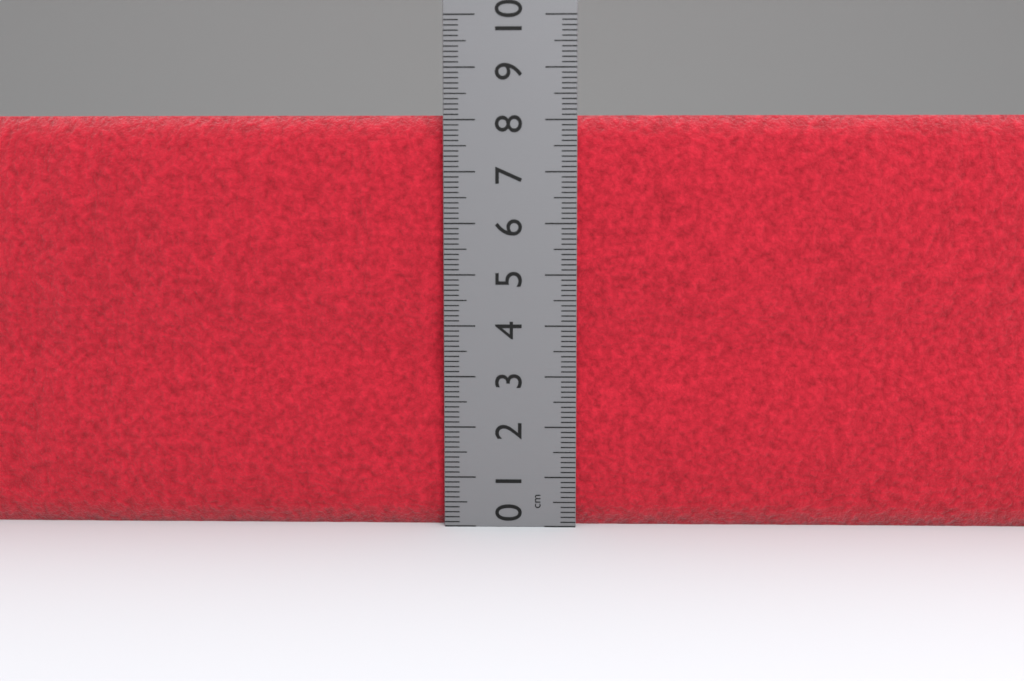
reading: 8.1 cm
